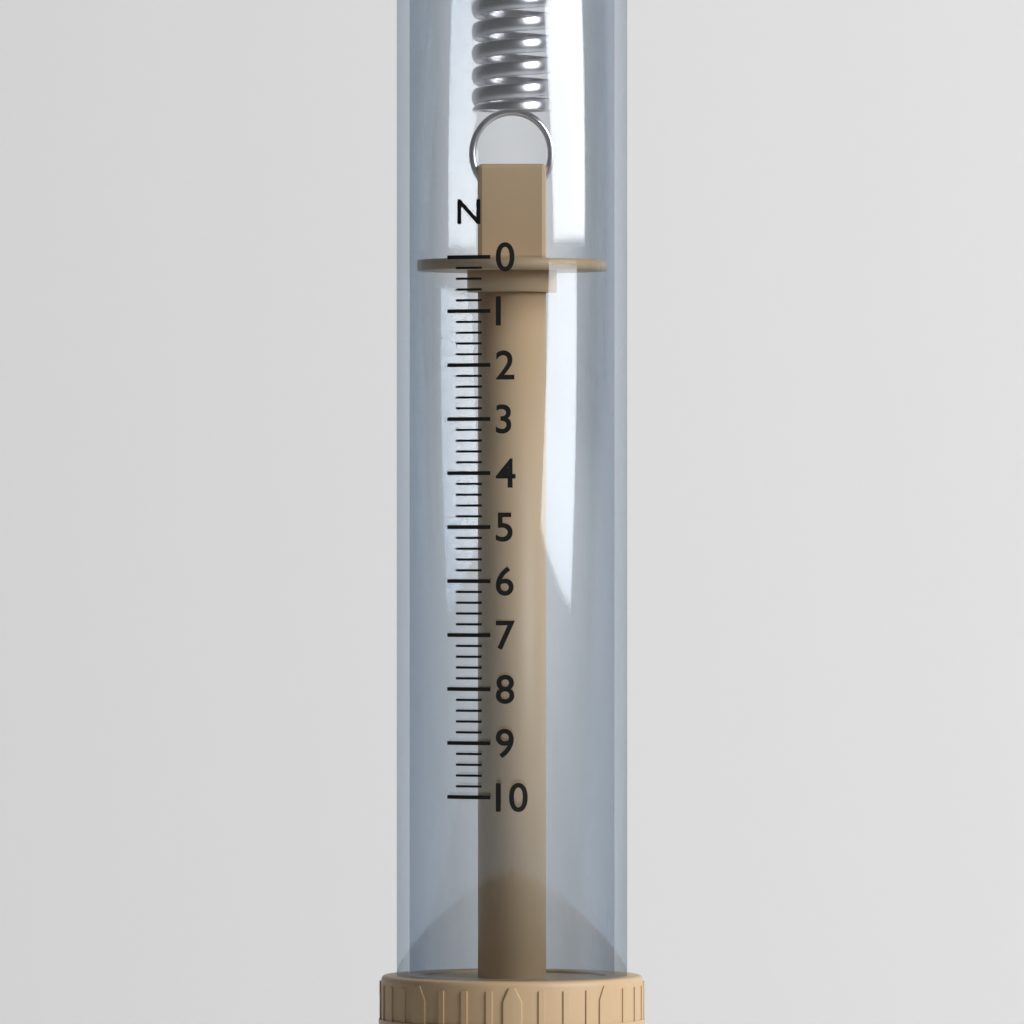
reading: 0.0 N
